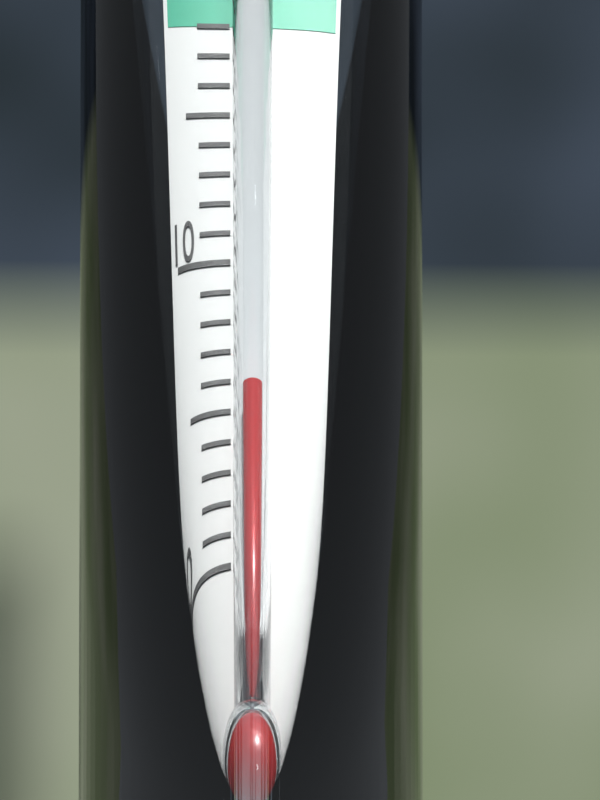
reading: 5 °C
